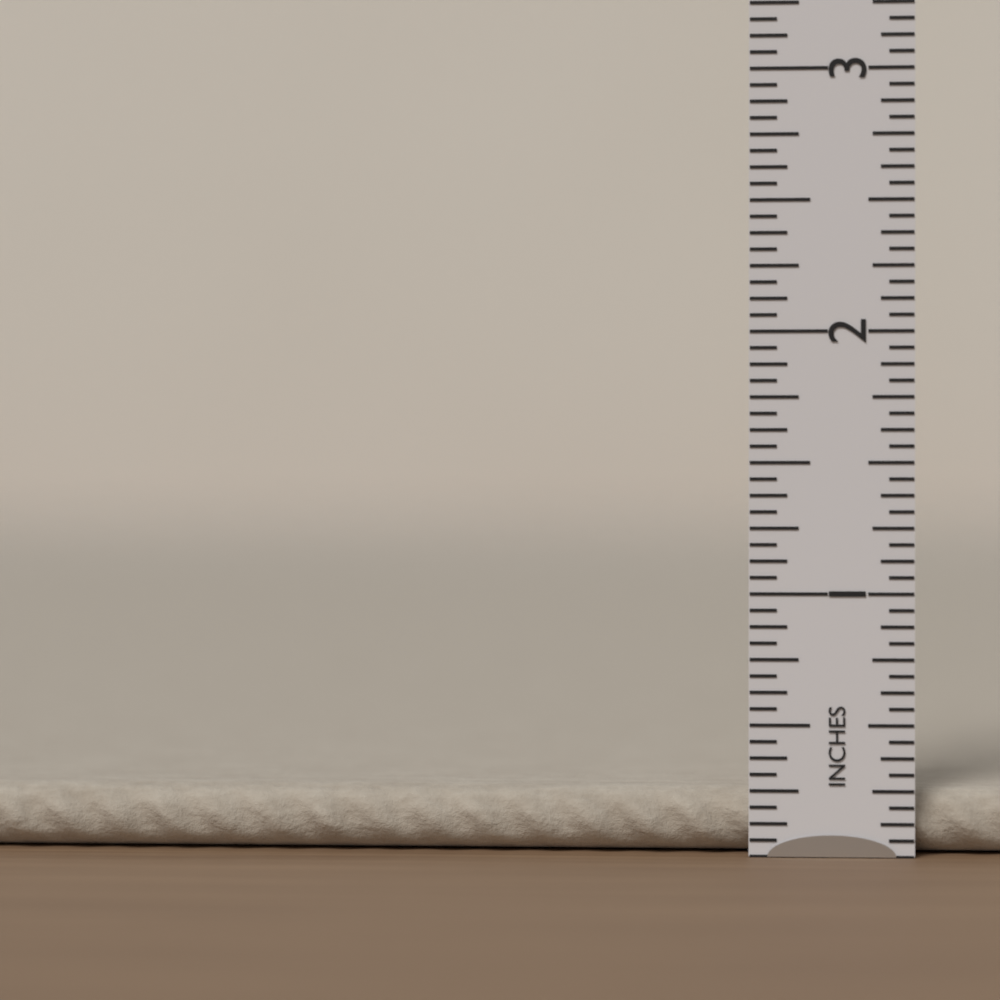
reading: 0.2500 in
